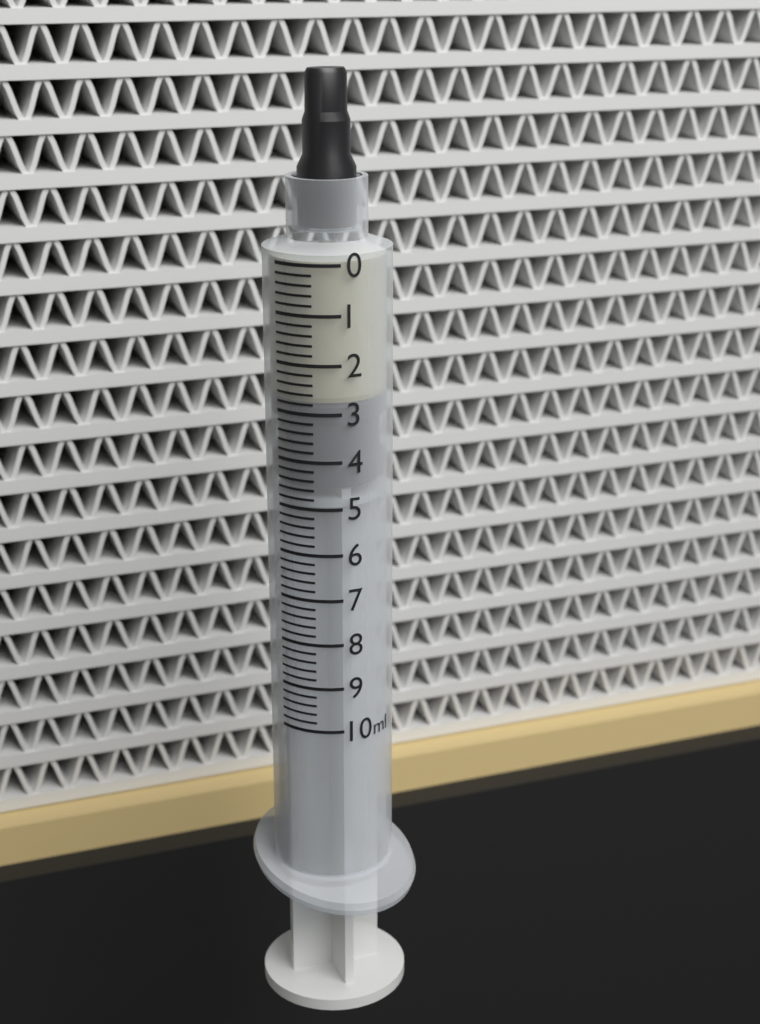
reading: 2.8 ml
